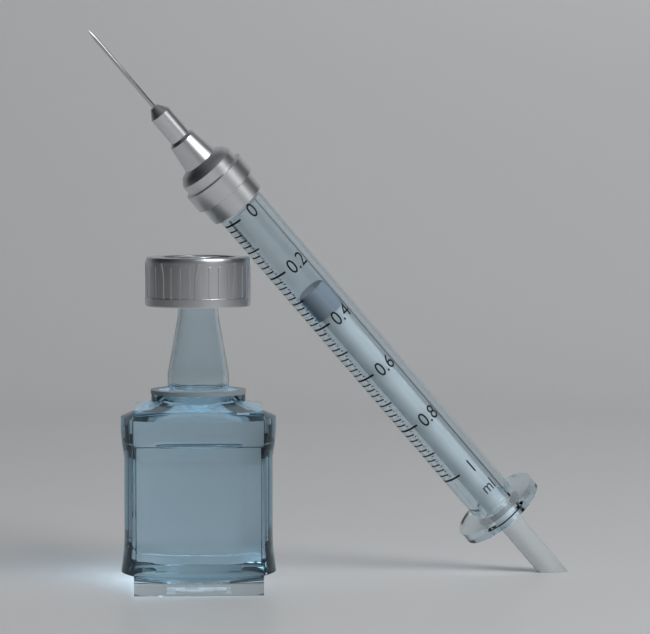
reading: 0.30 ml
